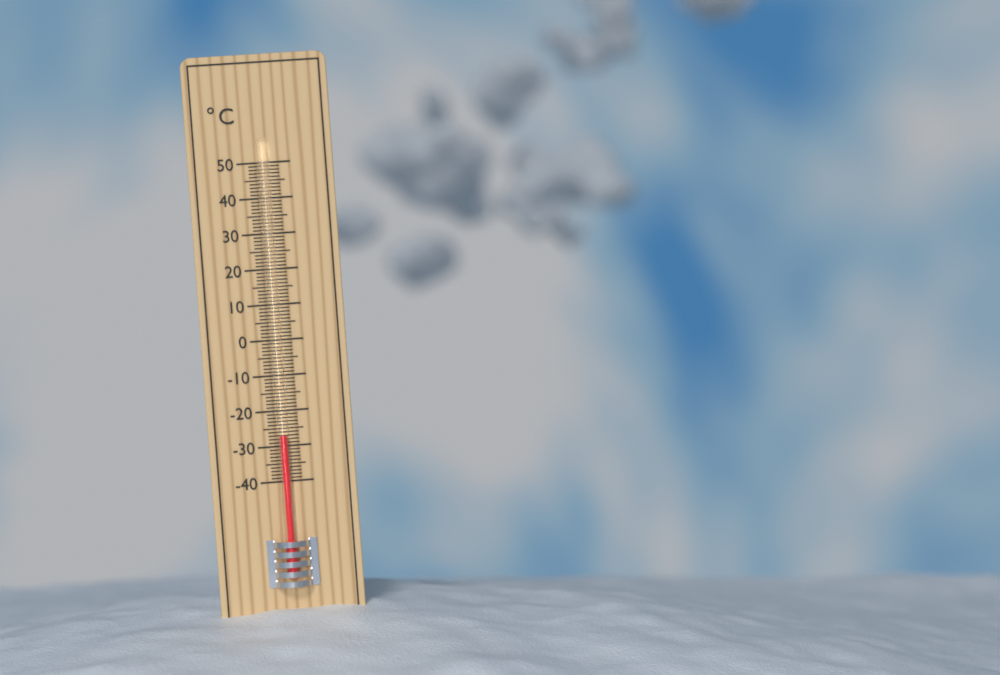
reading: -27 °C
